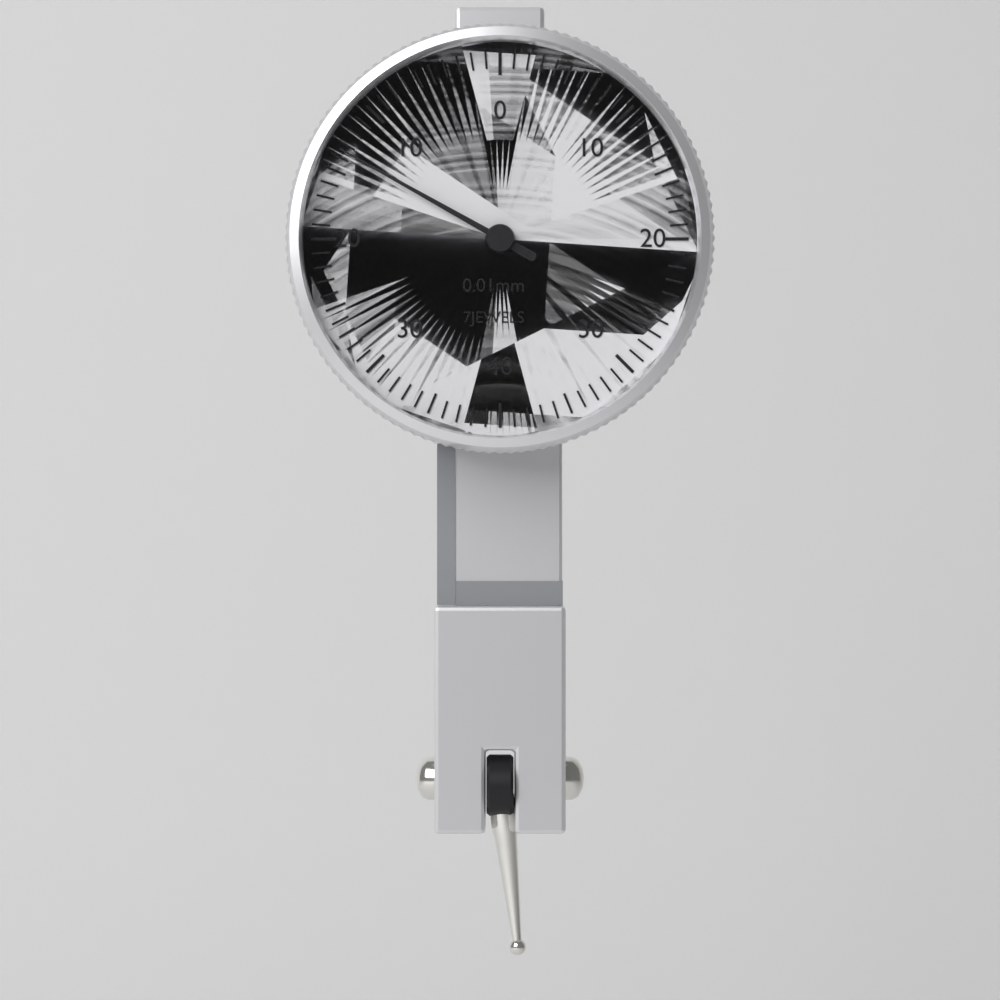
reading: 0.135 mm
